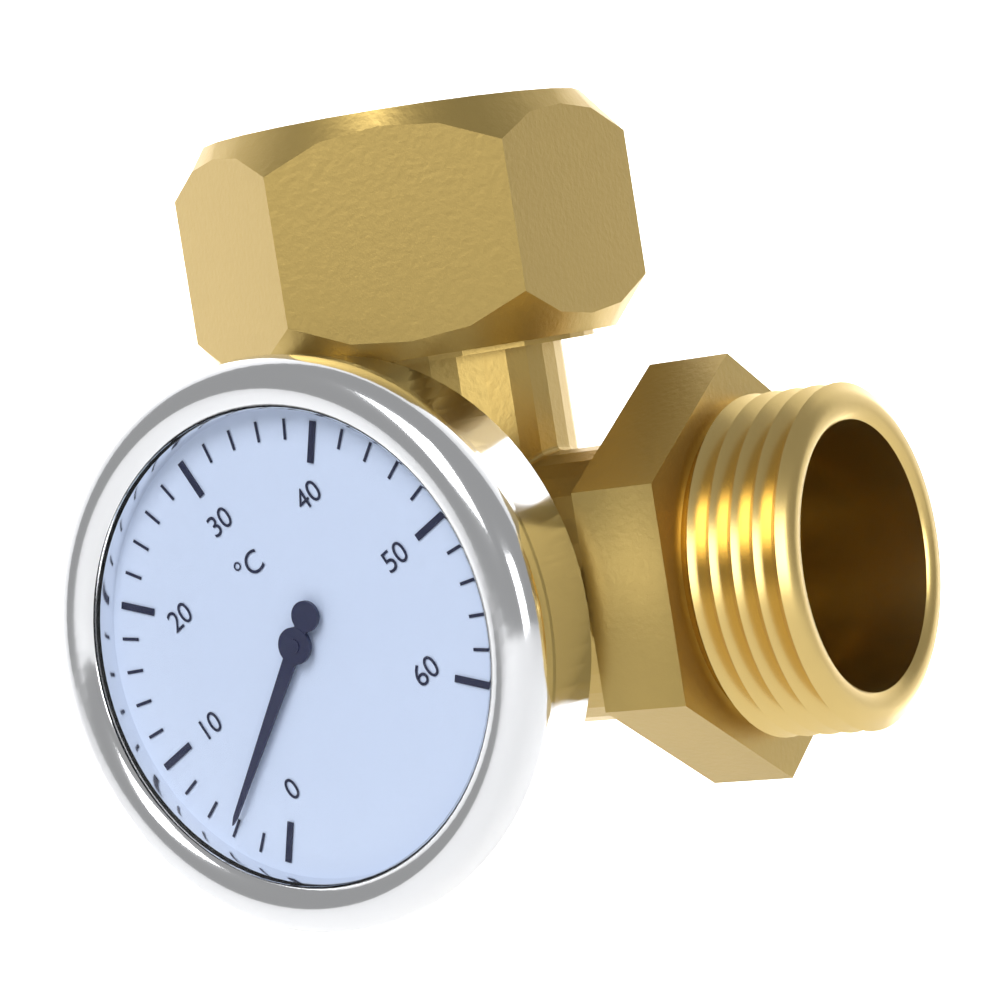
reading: 4 °C
